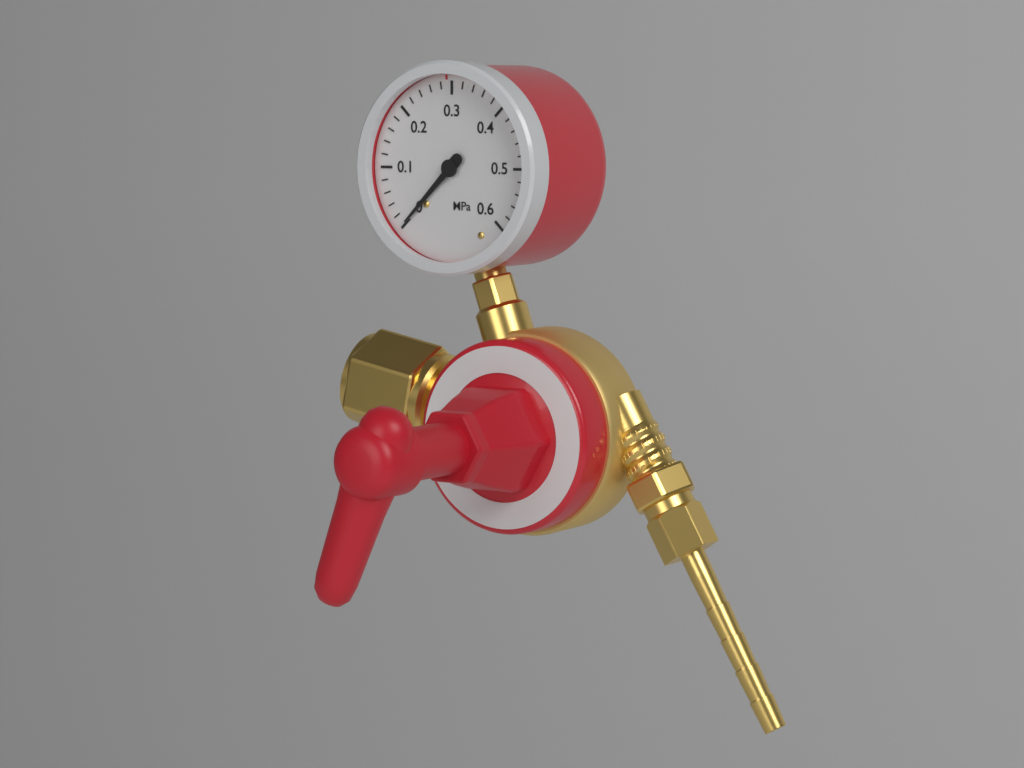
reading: 0.00 MPa
